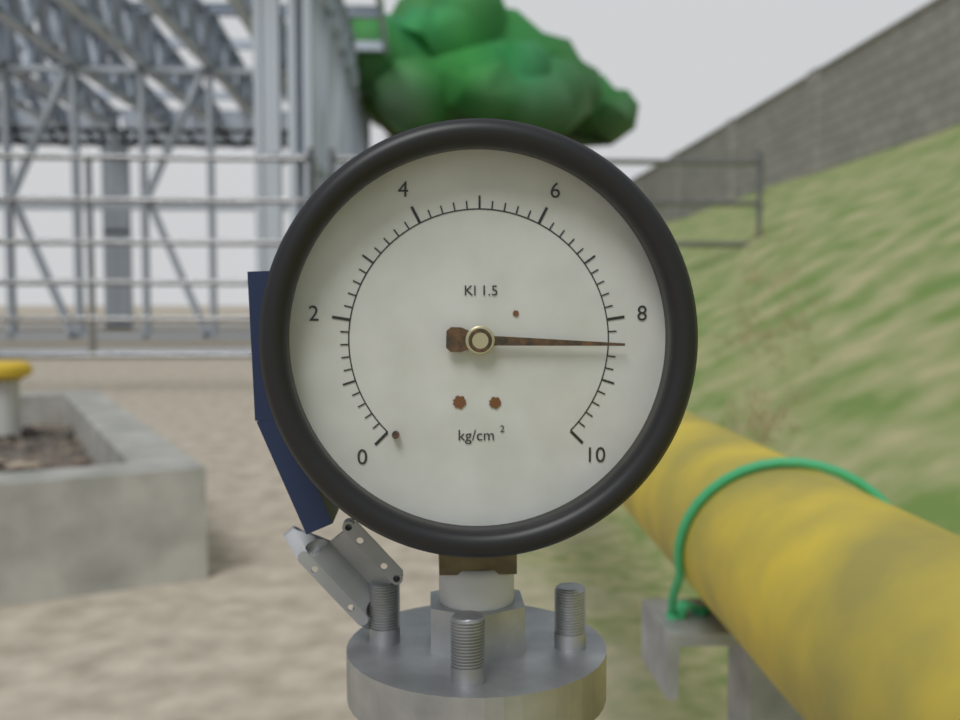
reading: 8.4 kg/cm²
